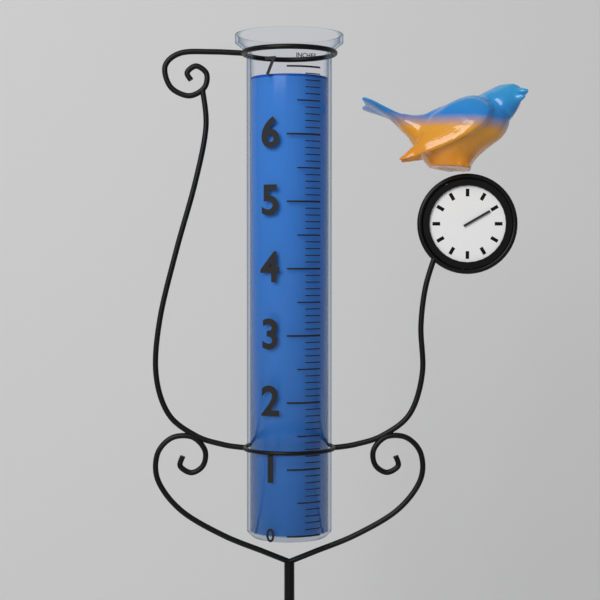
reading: 6.9 in
